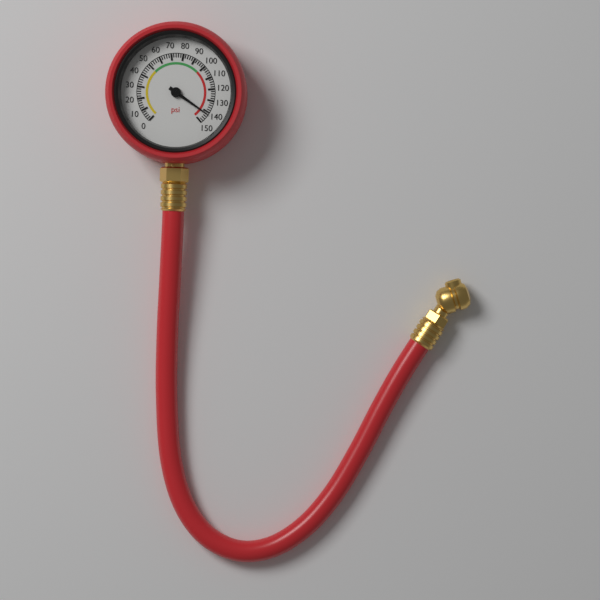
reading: 142 psi
